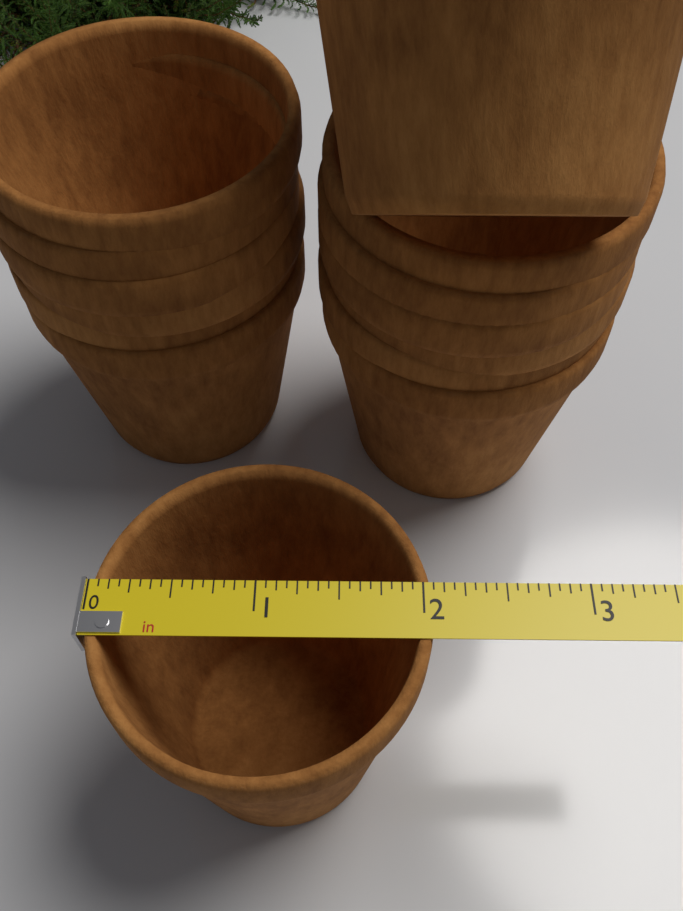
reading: 2.0625 in
